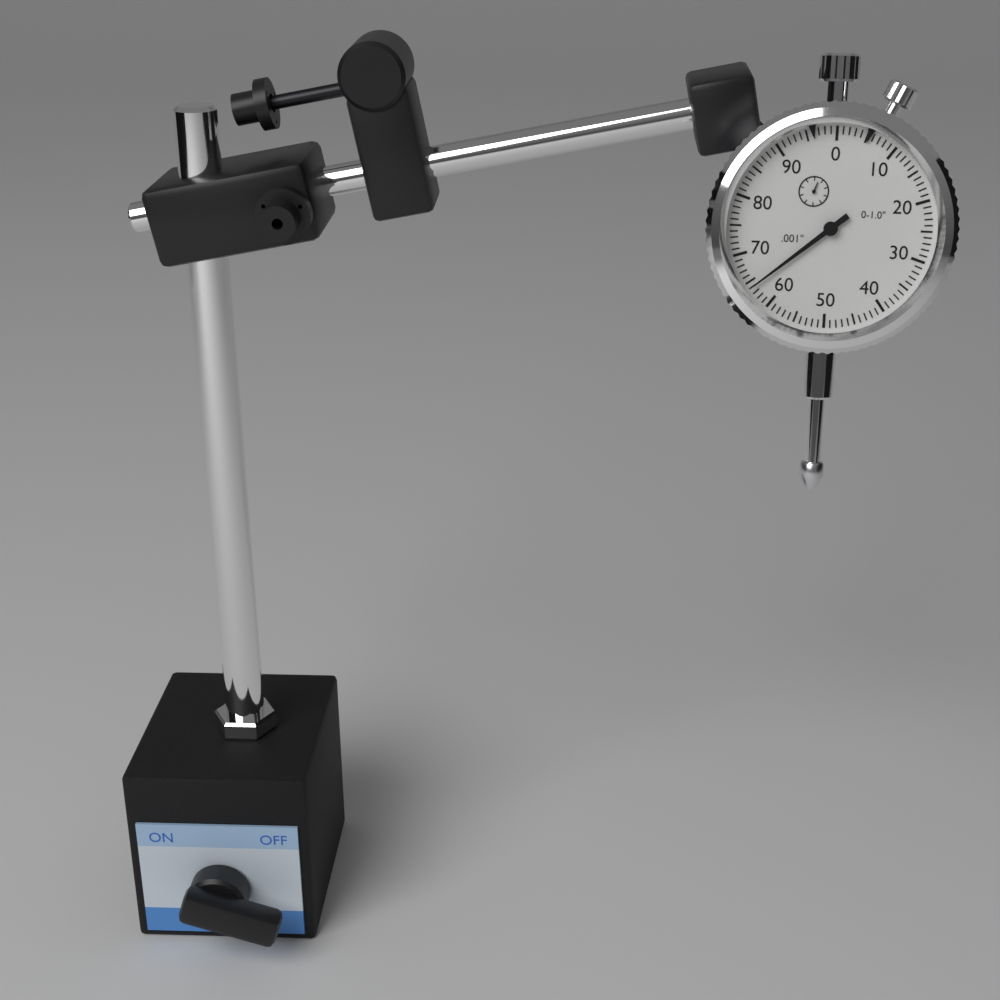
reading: 0.064 in
